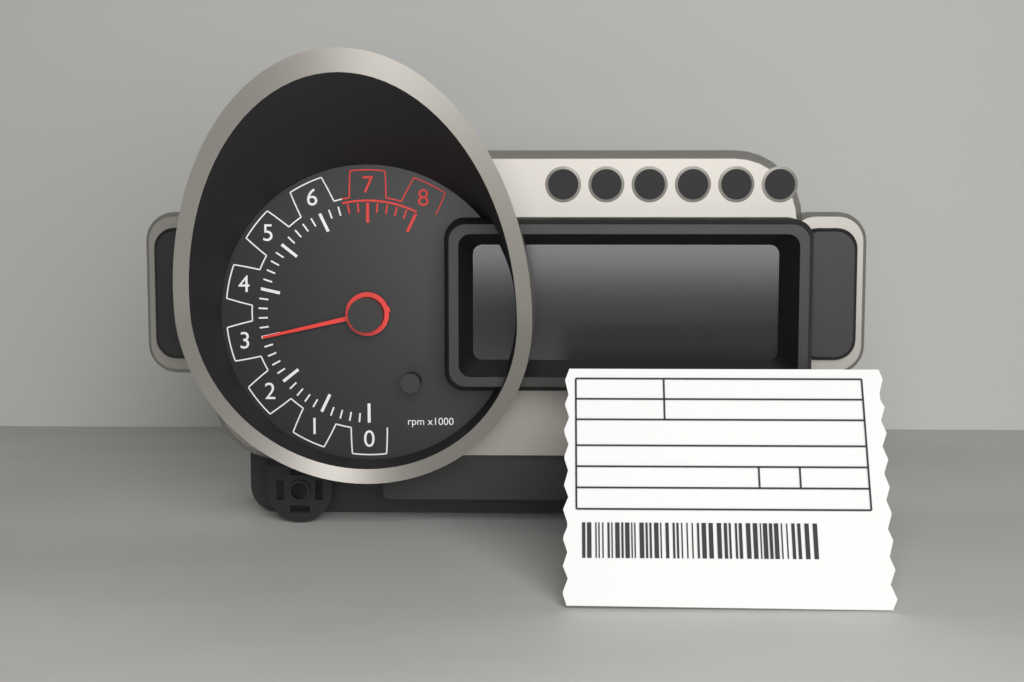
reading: 3.0 rpm x1000
